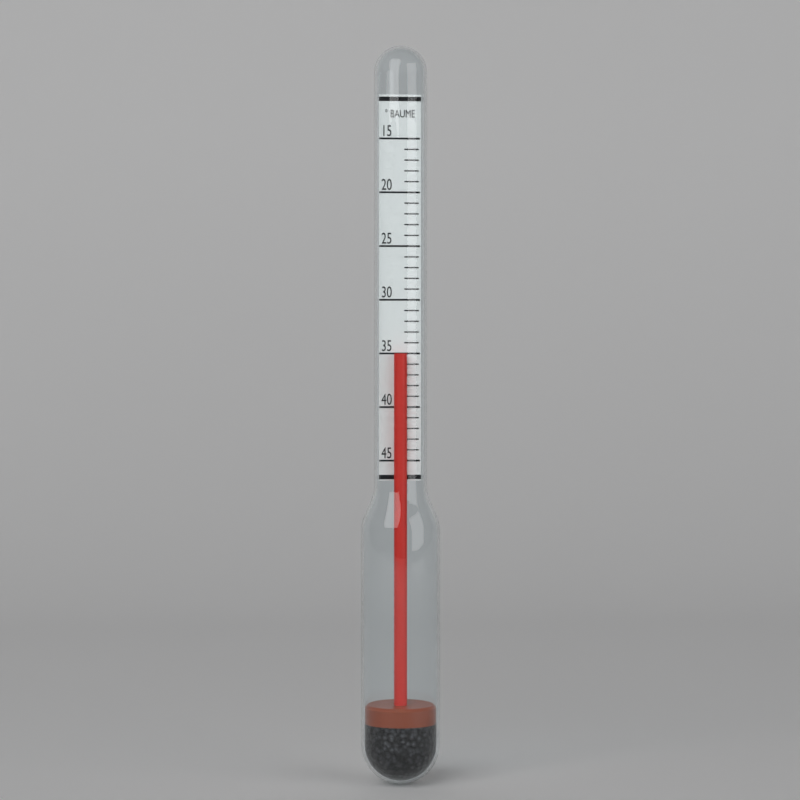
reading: 35 °Baumé
